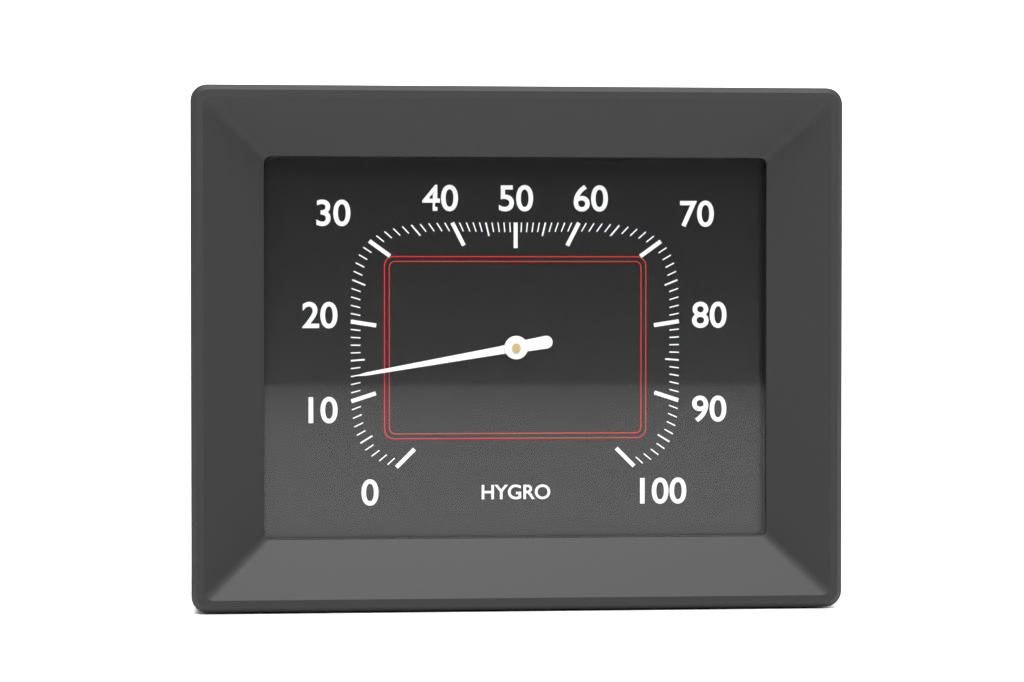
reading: 13 %
